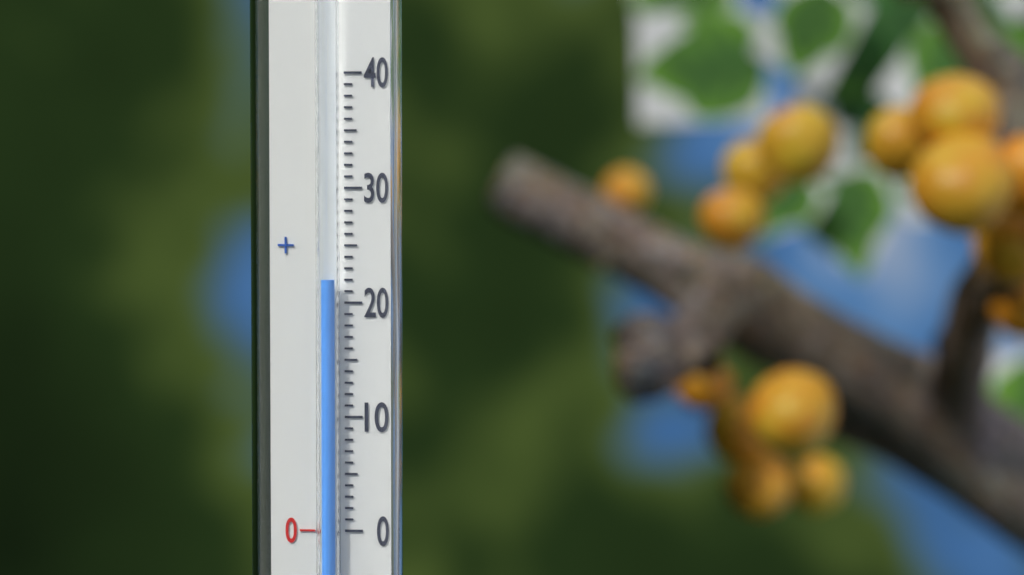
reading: 22 (no unit)
